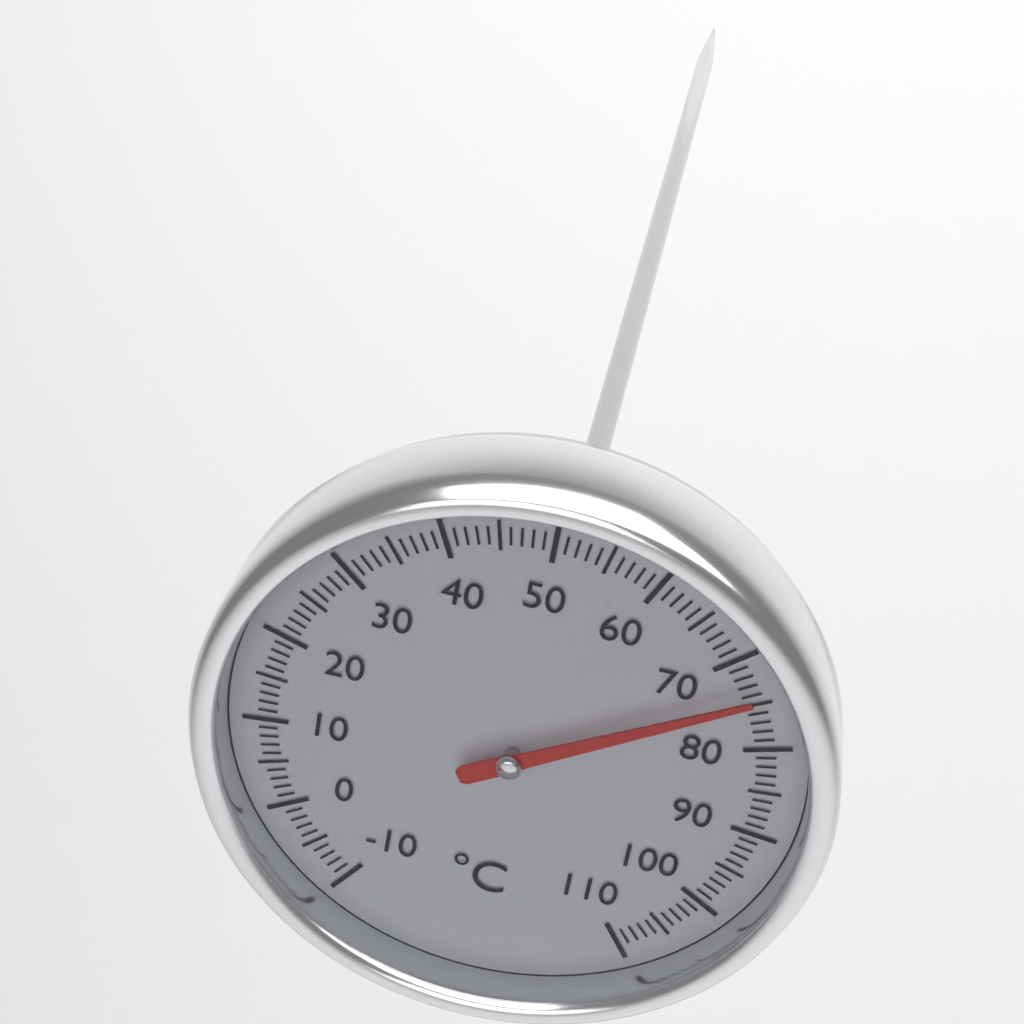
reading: 74 °C
